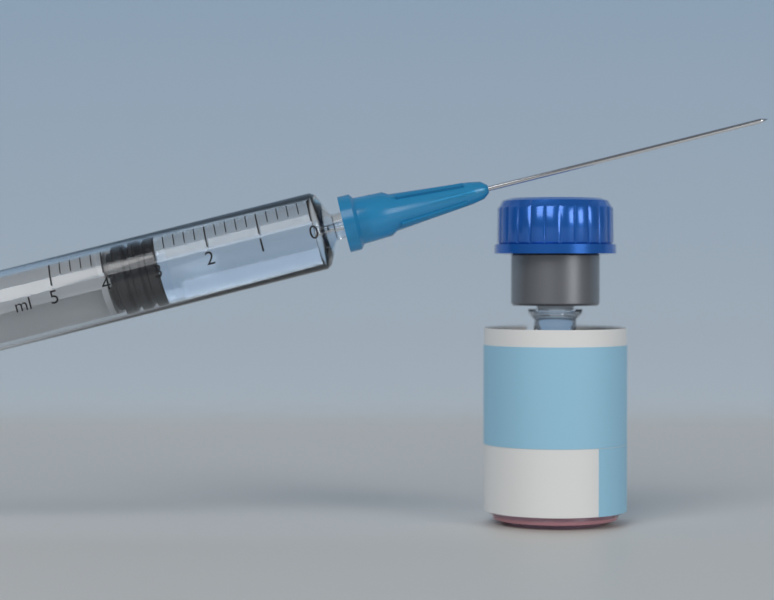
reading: 3.0 ml
